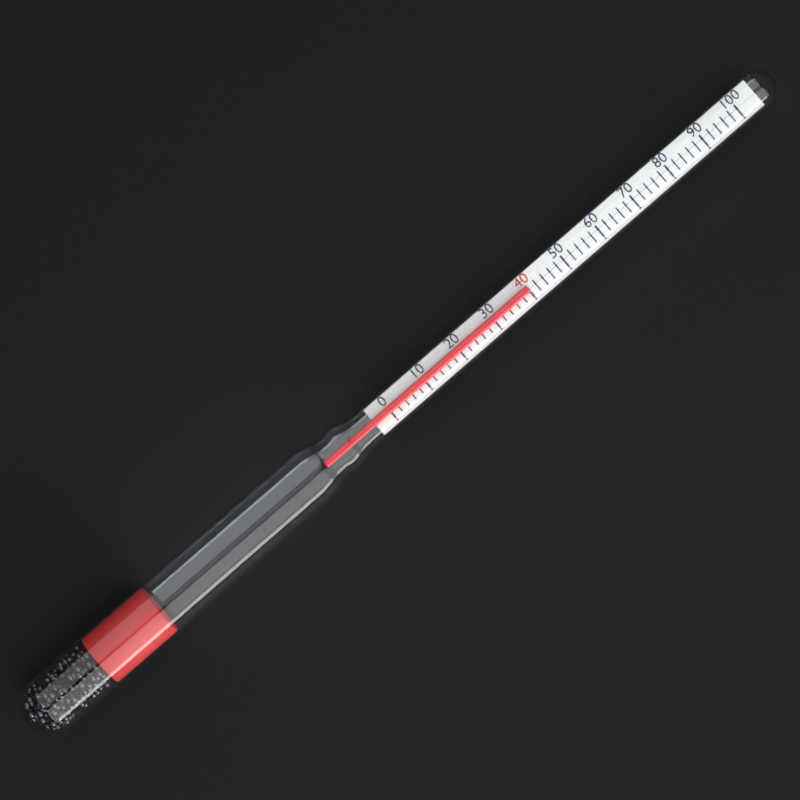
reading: 40 (no unit)
